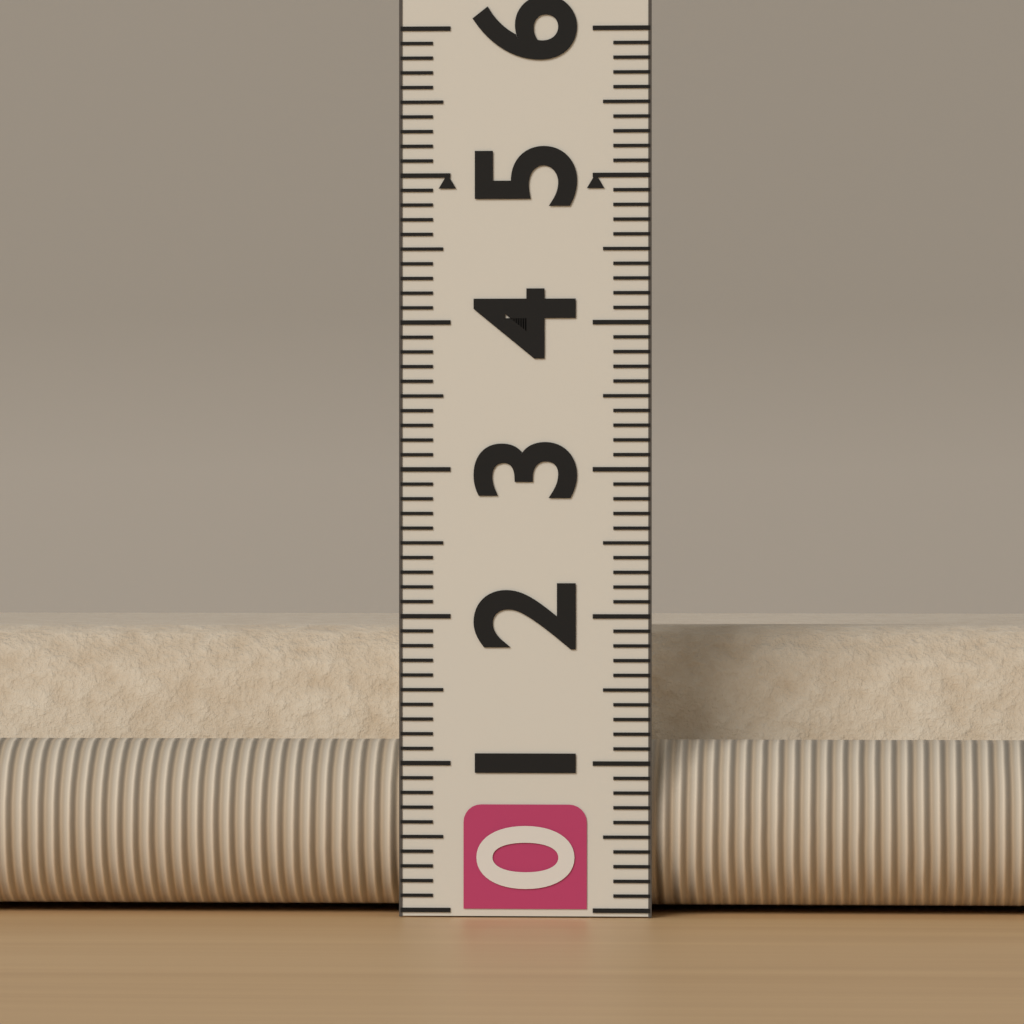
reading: 1.9 (no unit)
